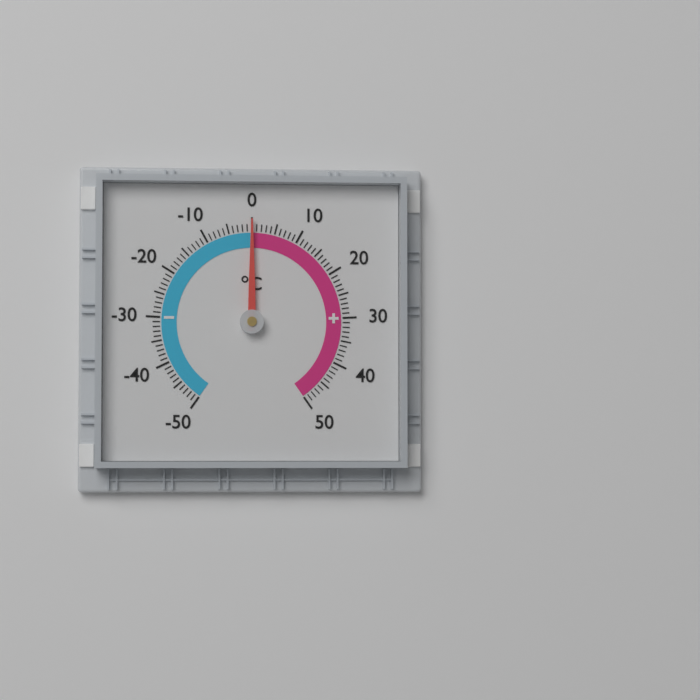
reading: 0 °C
